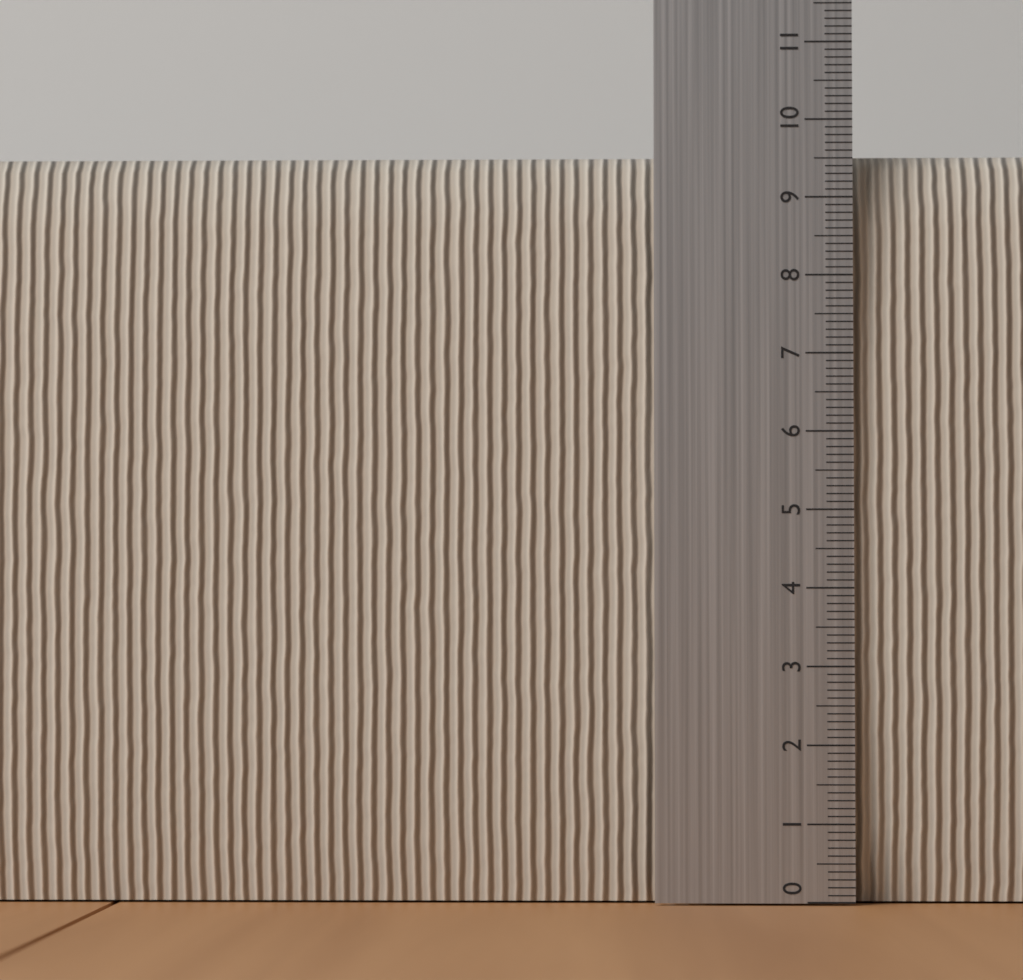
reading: 9.6 (no unit)
